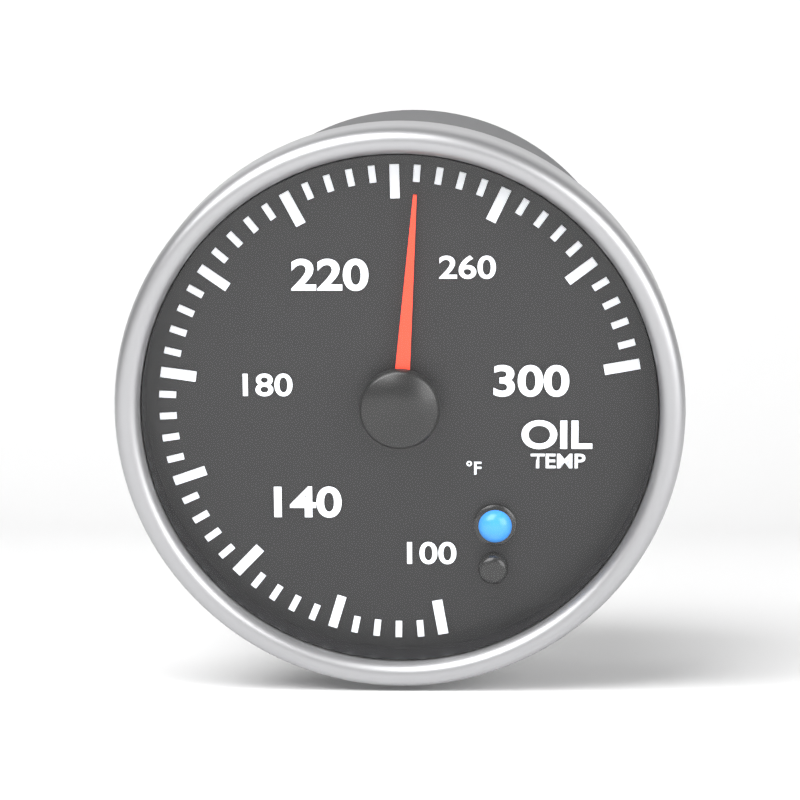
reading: 244 °F
